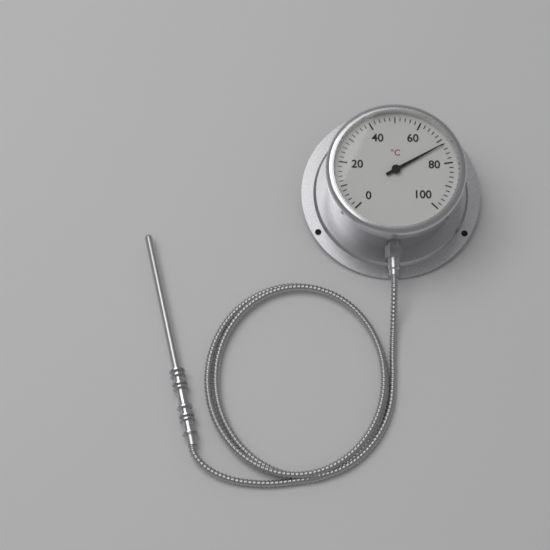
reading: 72 °C
